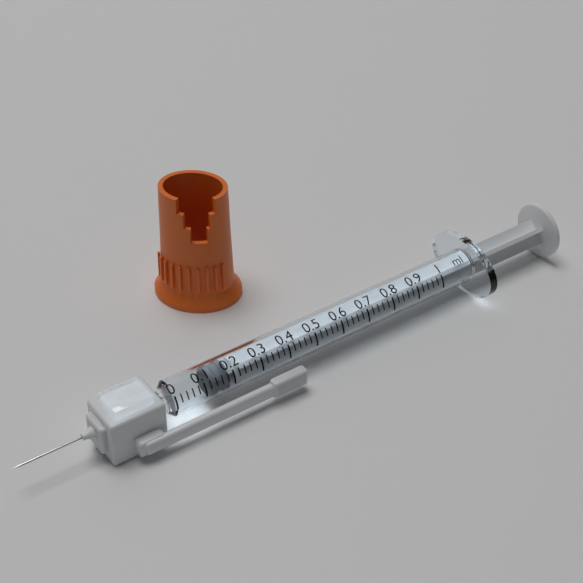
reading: 0.12 ml
